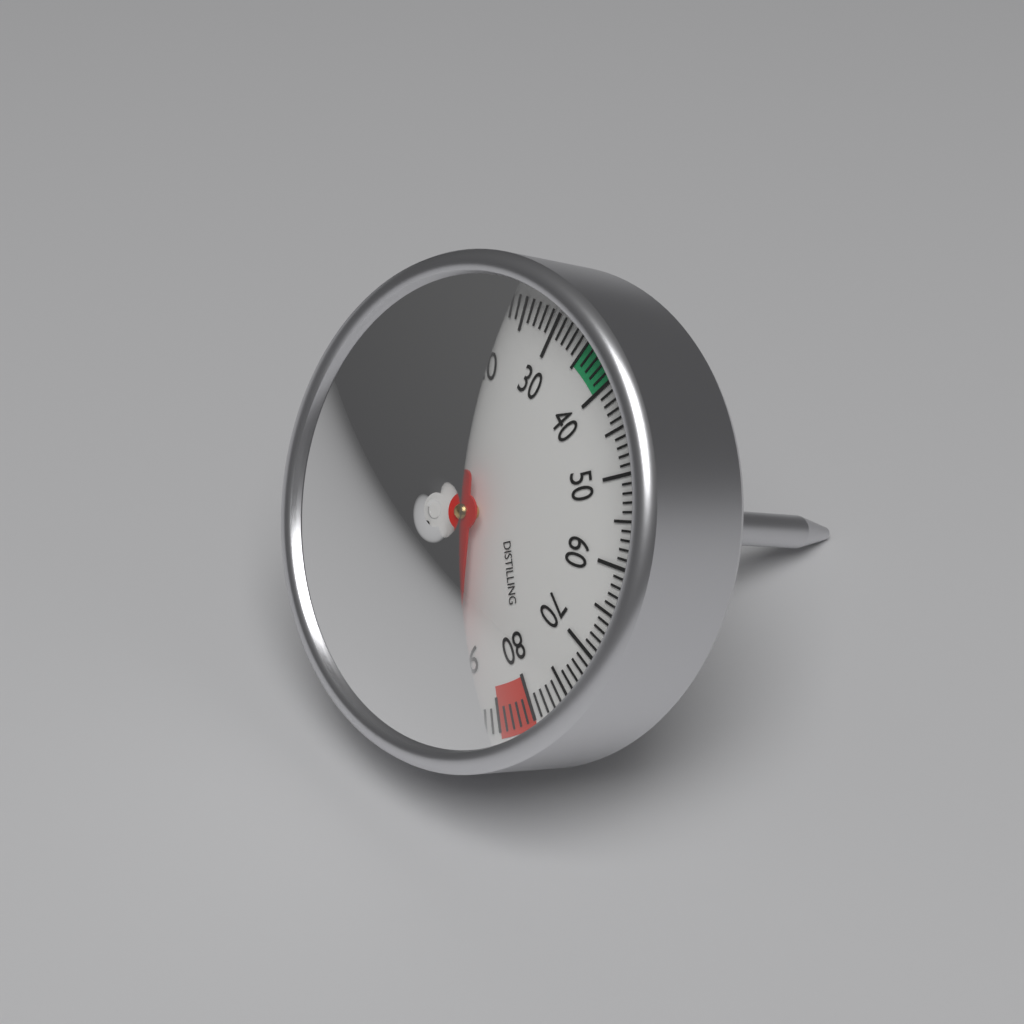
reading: 91 °C
